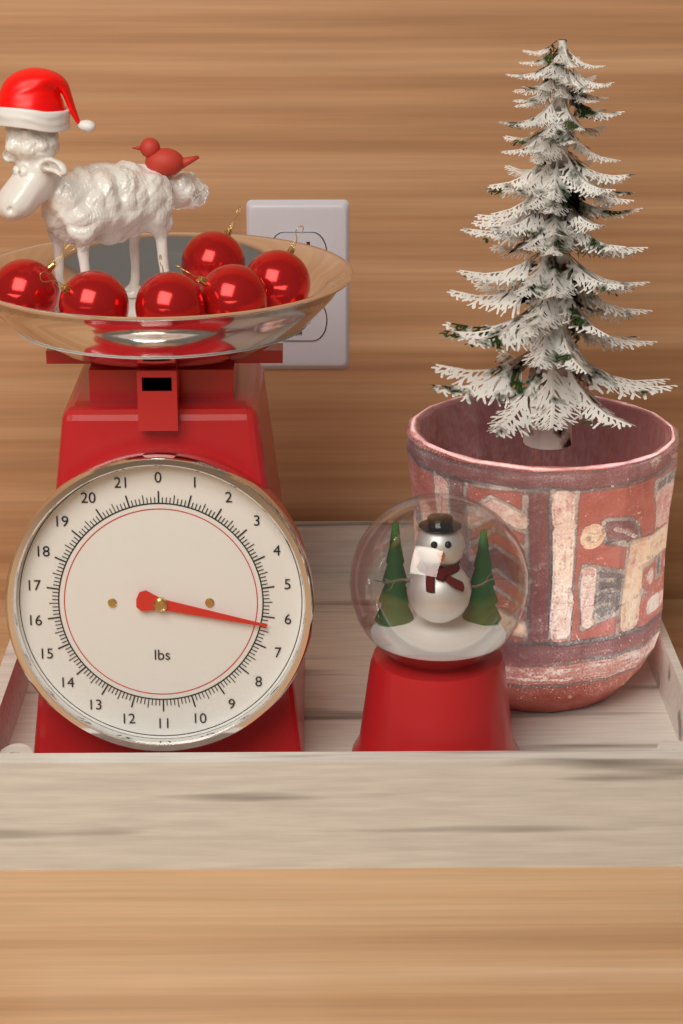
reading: 6.250 lbs
